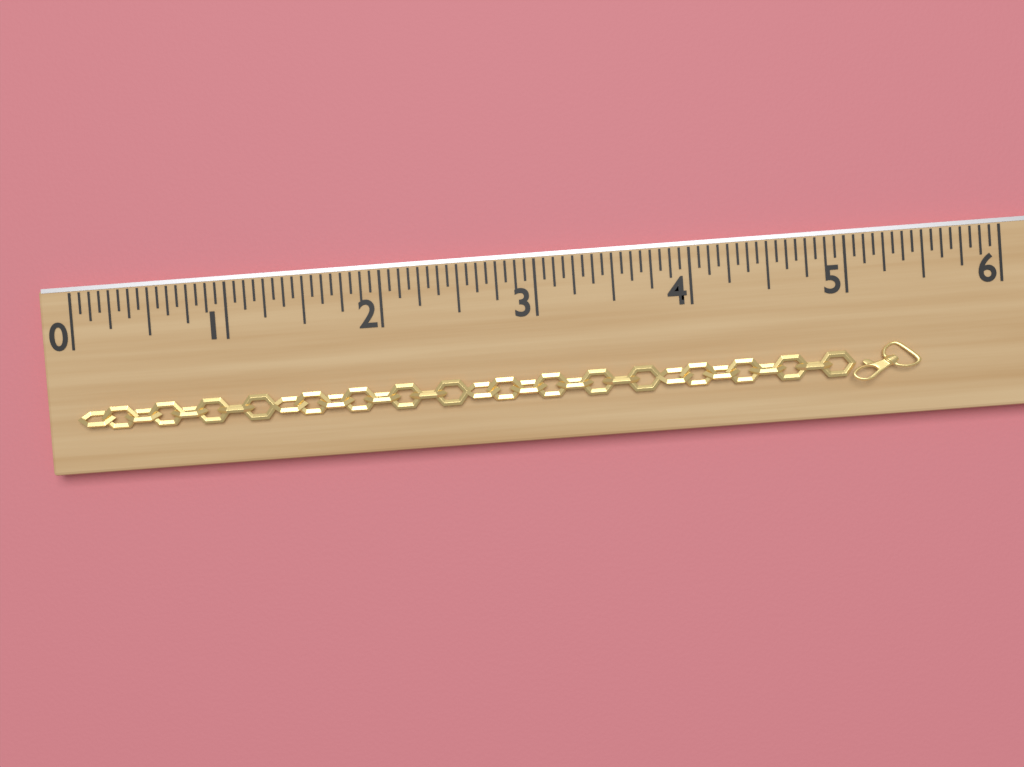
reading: 5.4375 (no unit)
